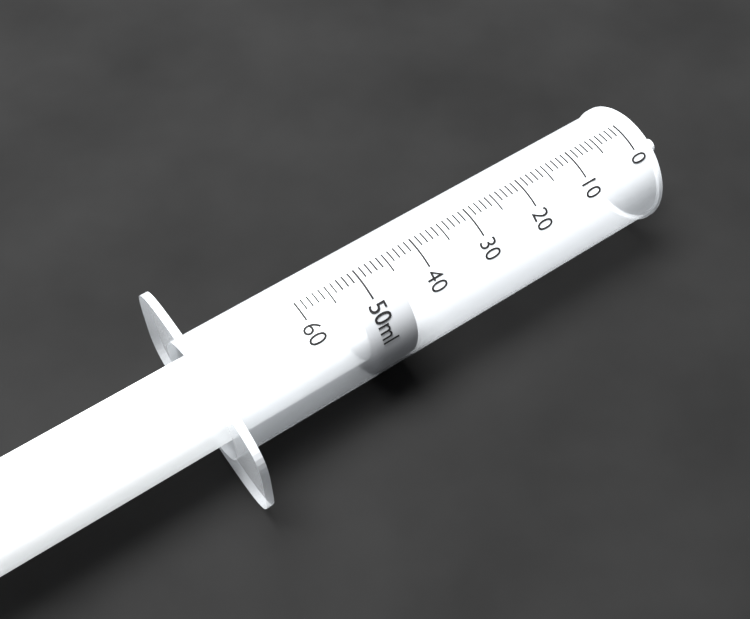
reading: 45 ml
